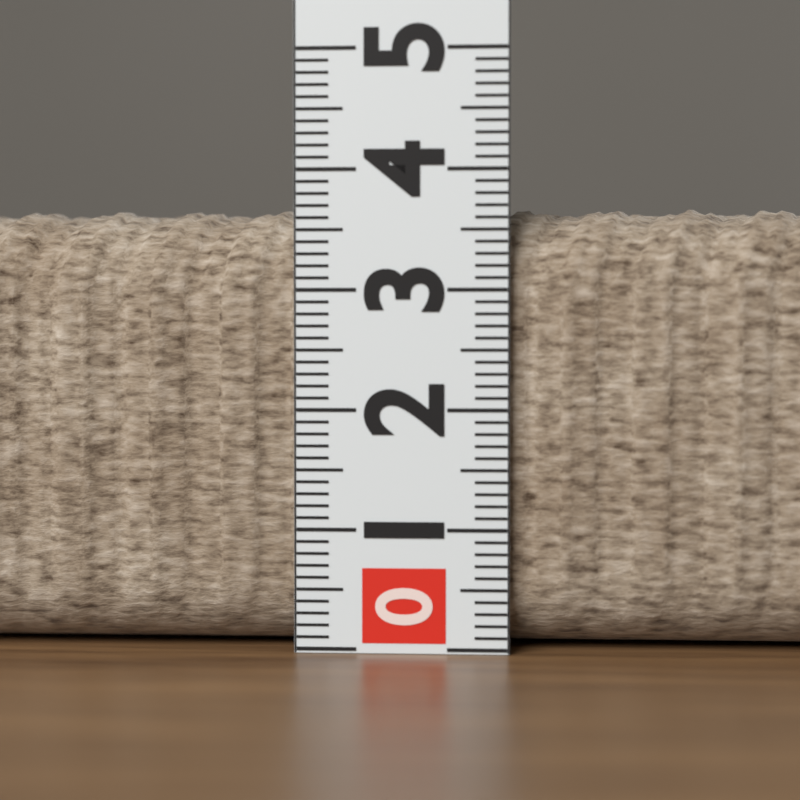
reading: 3.7 (no unit)
